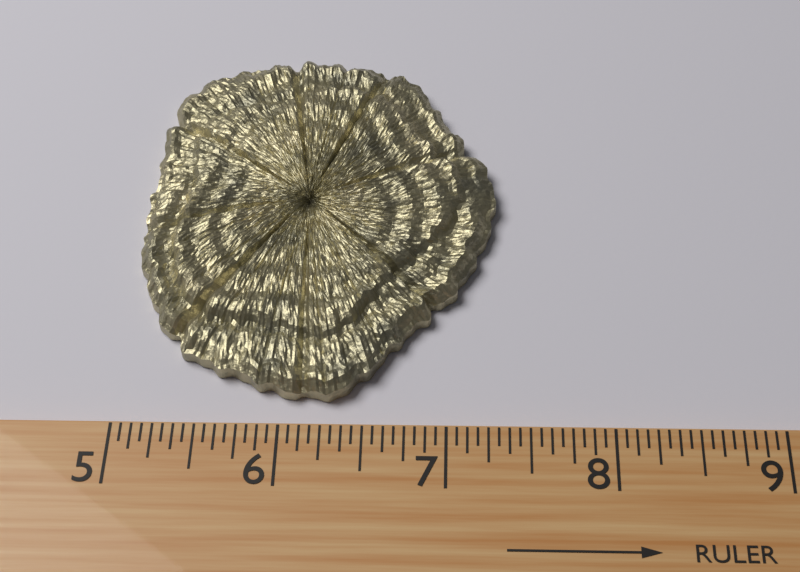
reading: 7.3125 (no unit)
